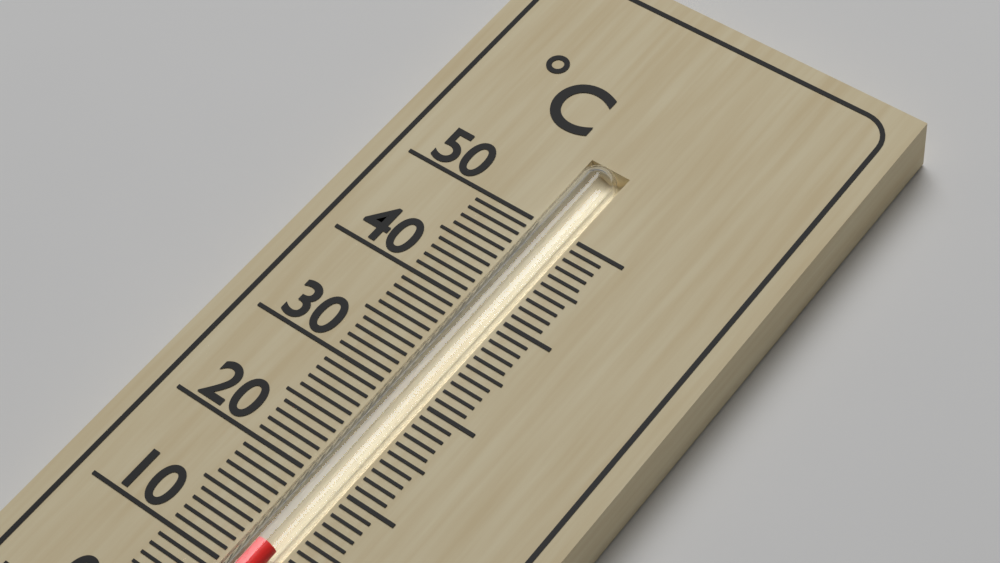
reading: 13 °C
